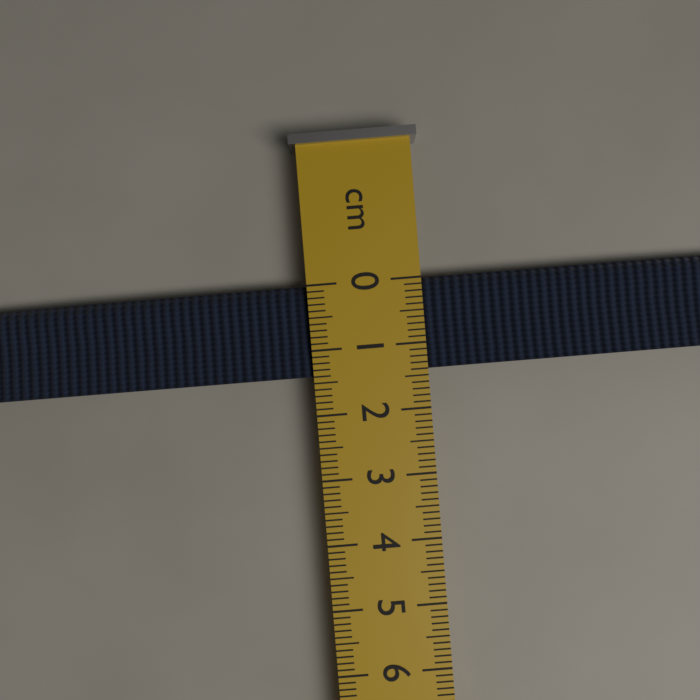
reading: 1.4 cm
